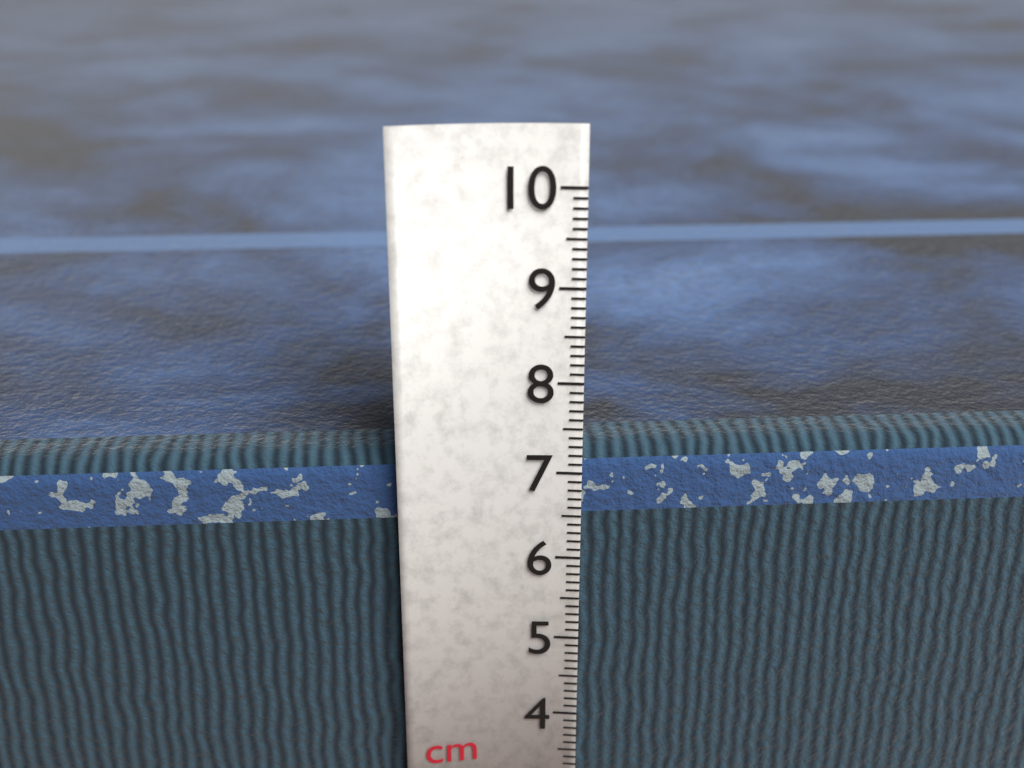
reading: 7.2 cm
